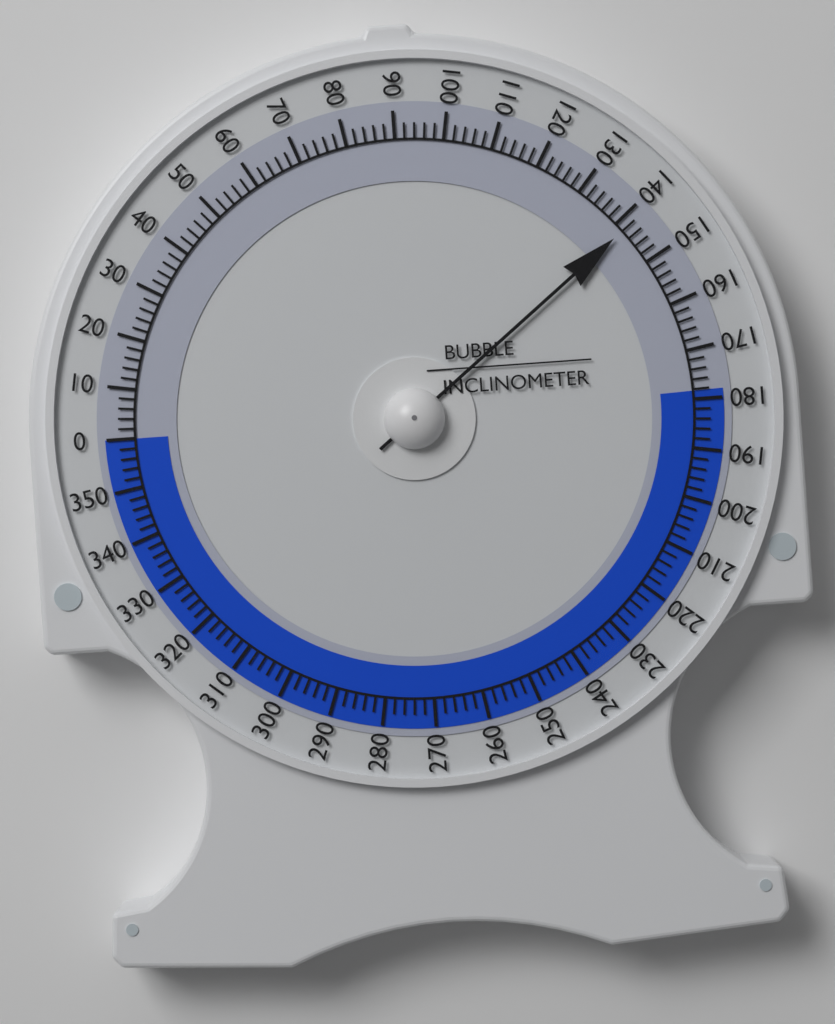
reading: 142 (no unit)
